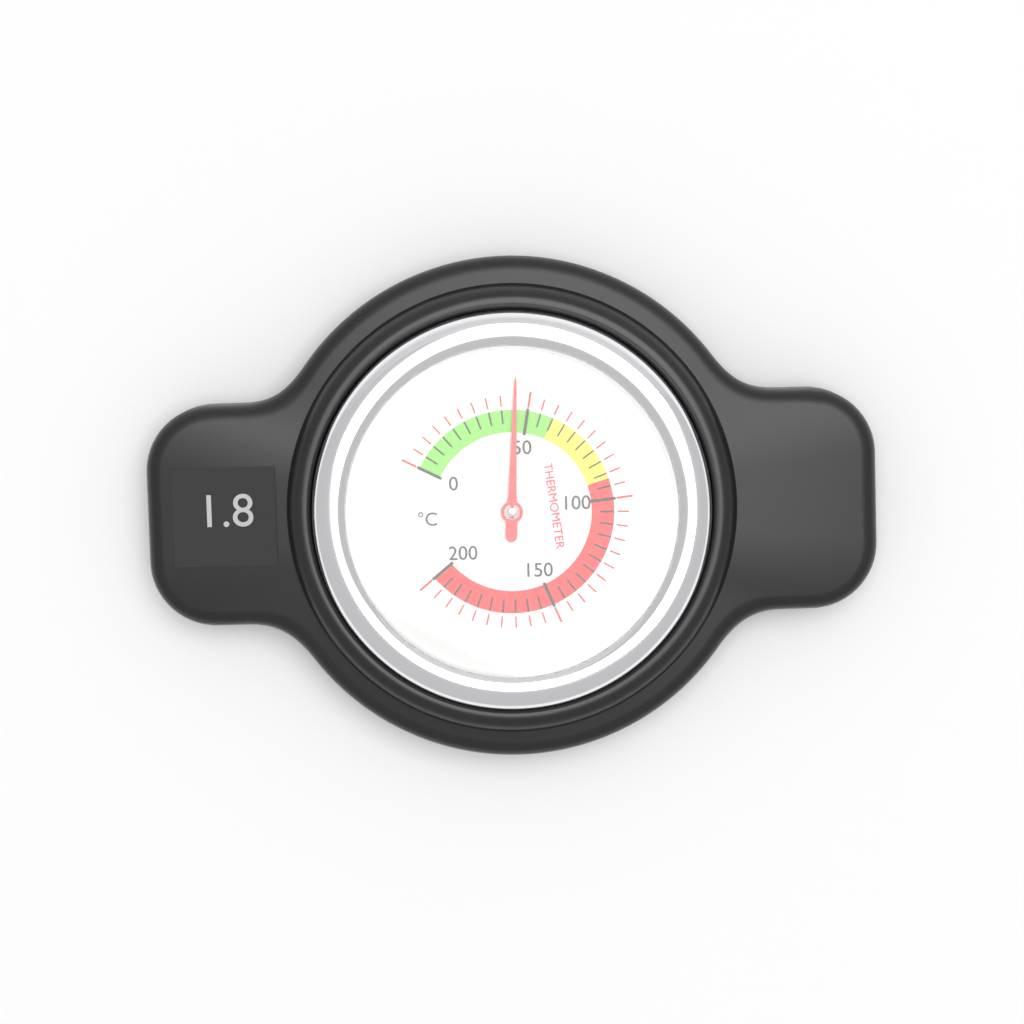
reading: 45 °C
